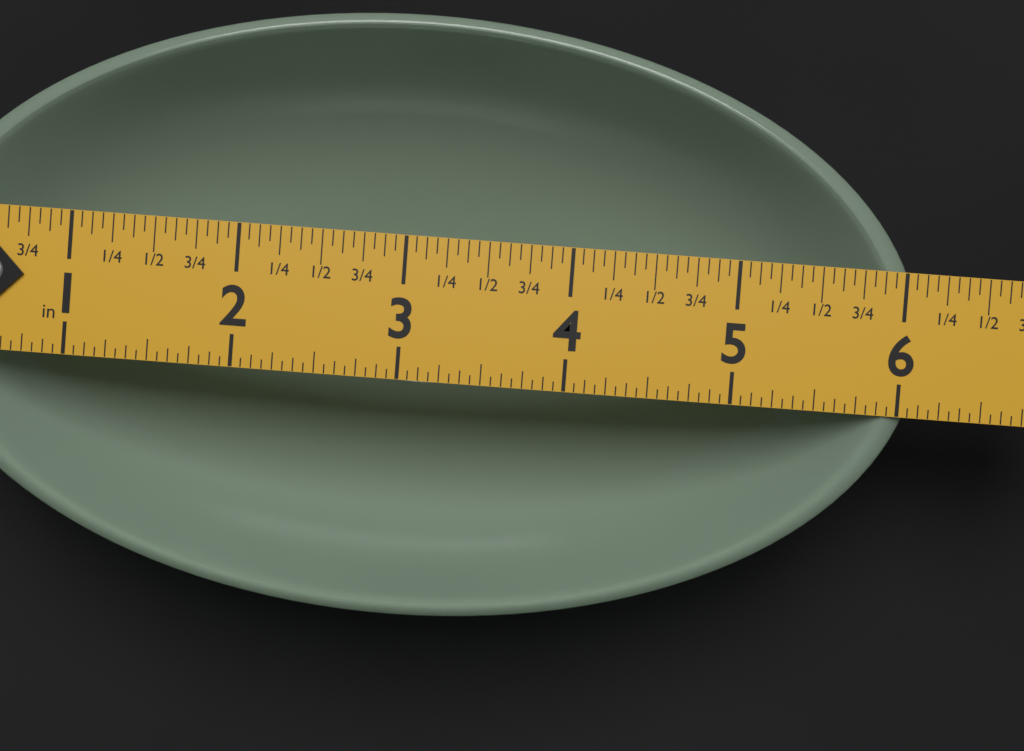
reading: 6.1250 in
